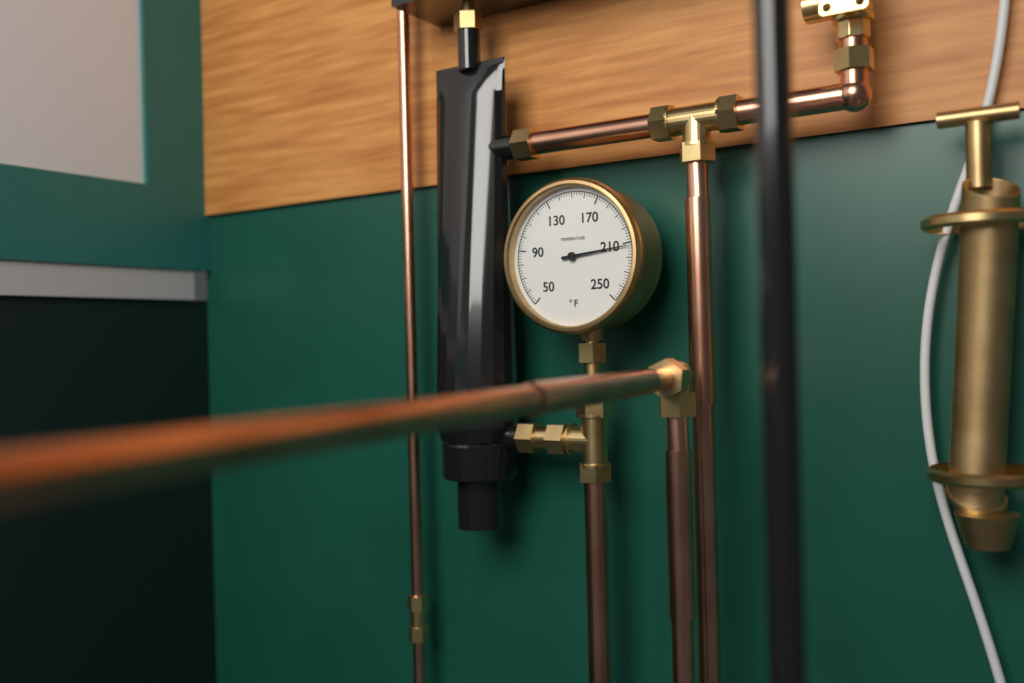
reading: 212 °F
